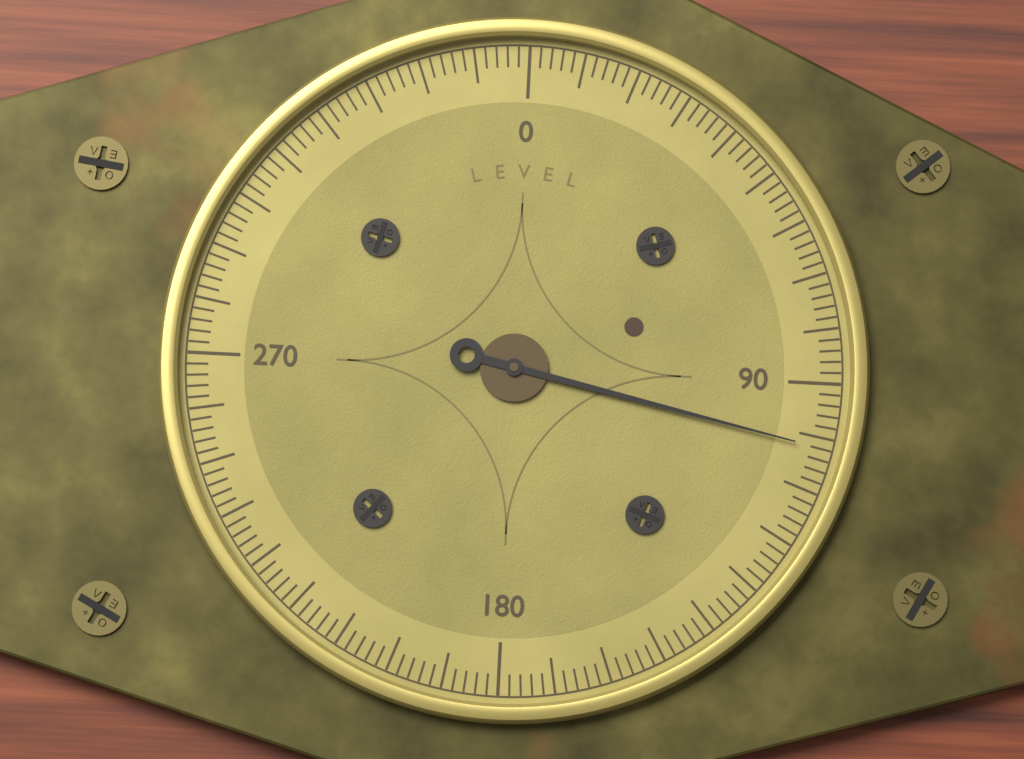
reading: 102 (no unit)
